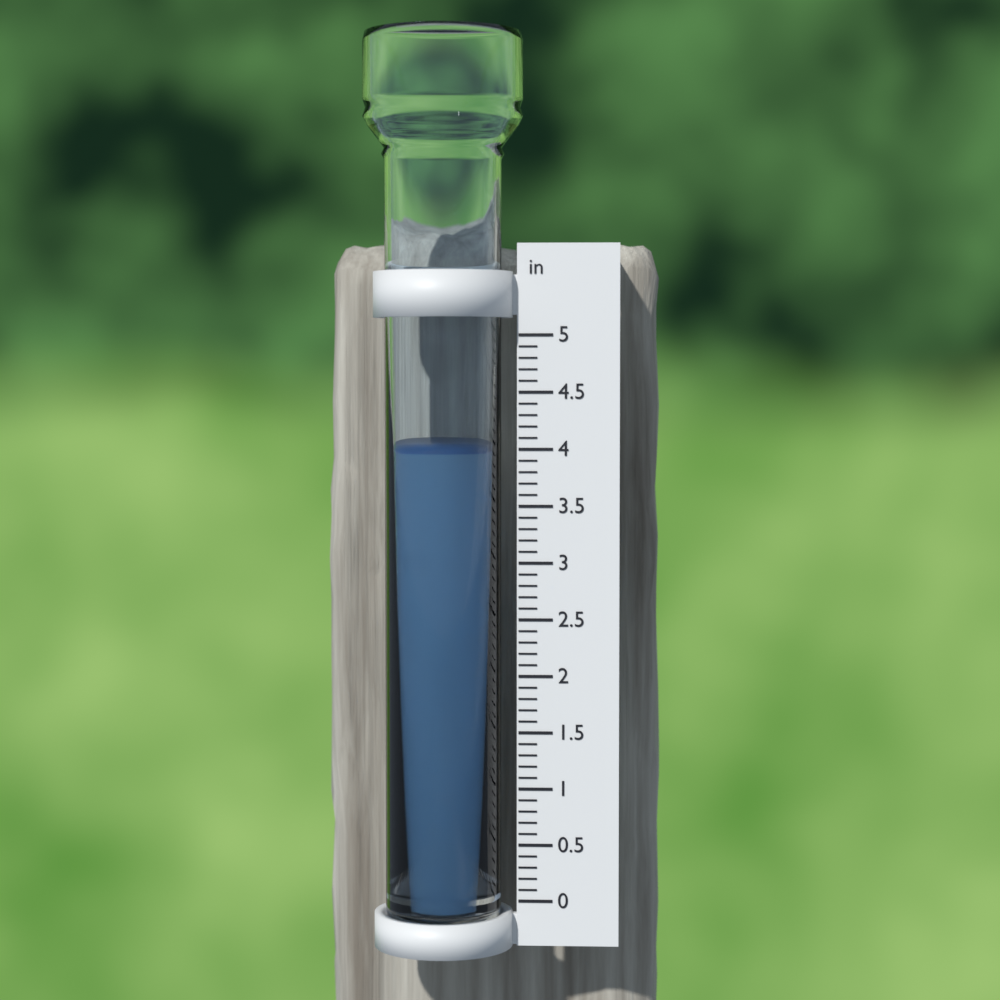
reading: 4.0 in
